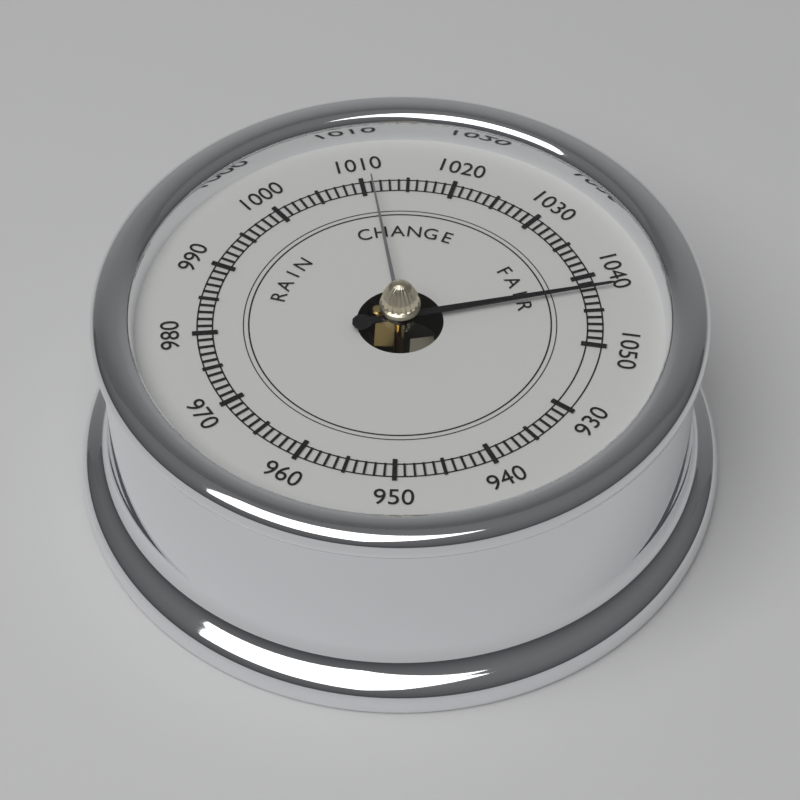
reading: 1042 (no unit)
